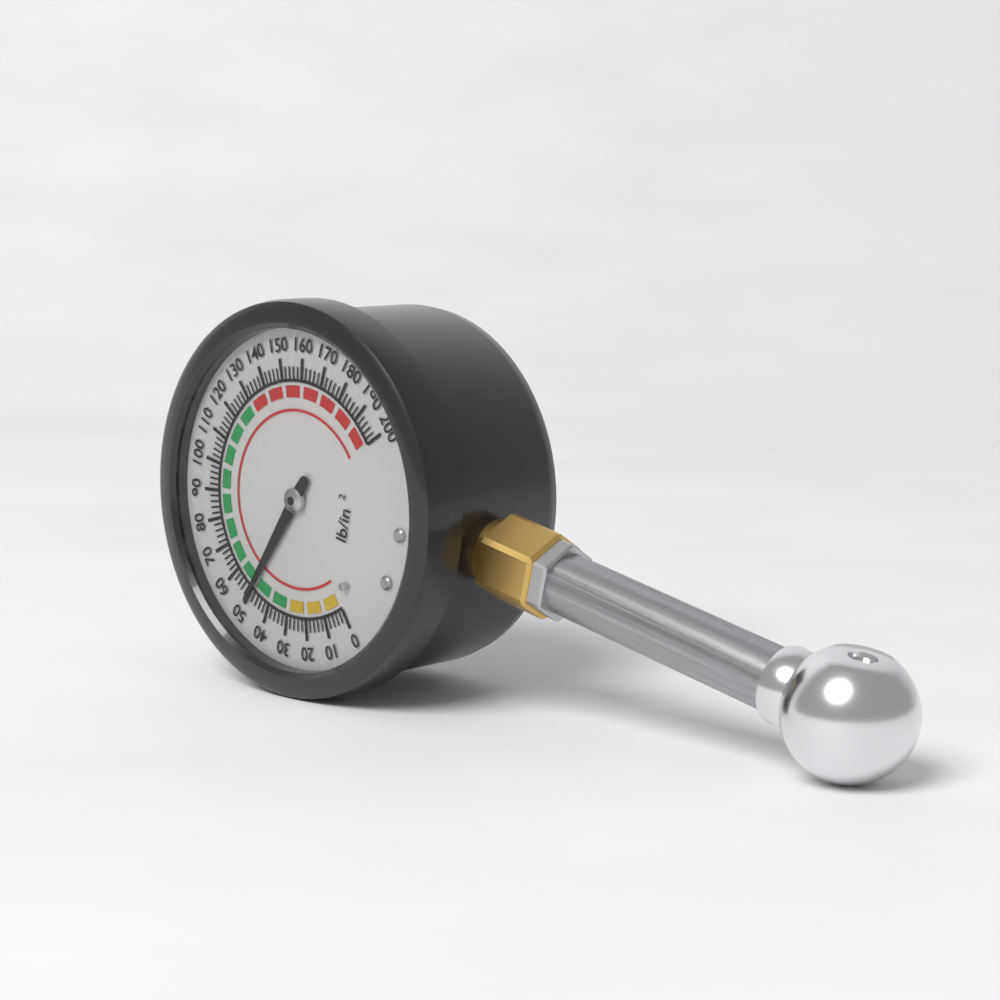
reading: 50 psi
